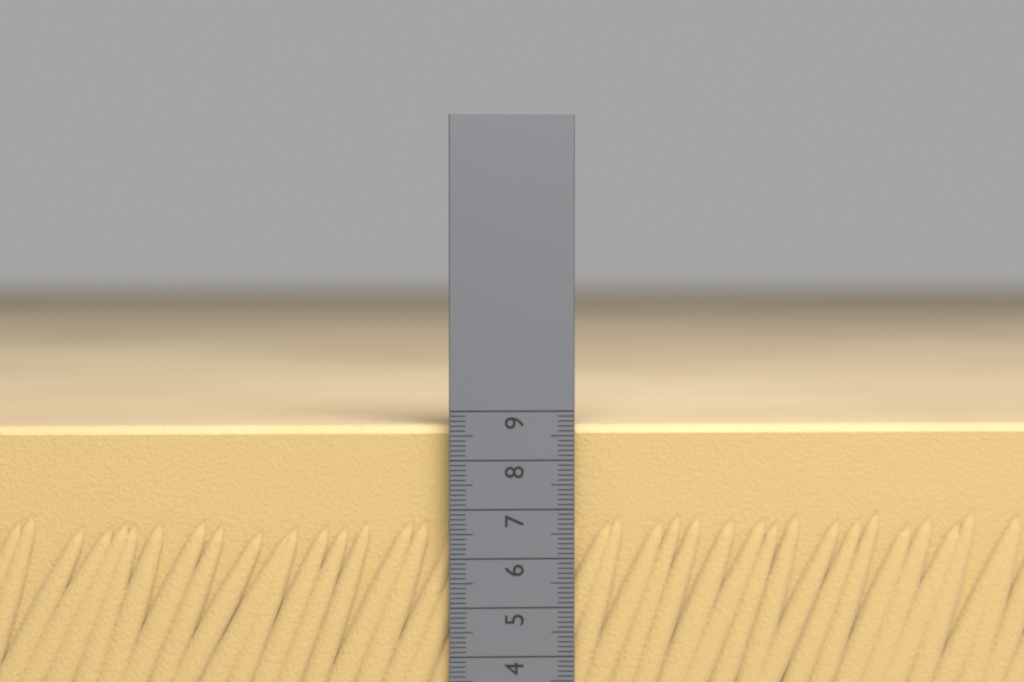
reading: 8.7 cm
